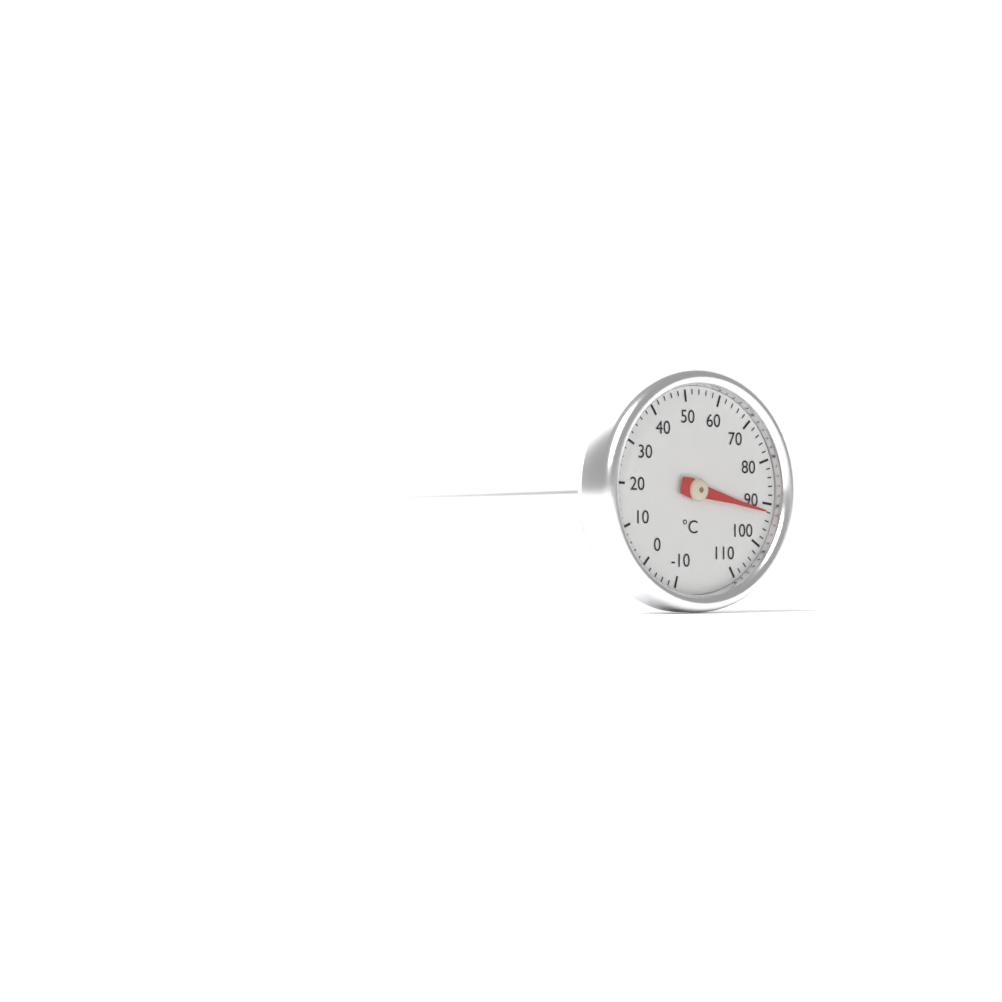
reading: 92 °C
